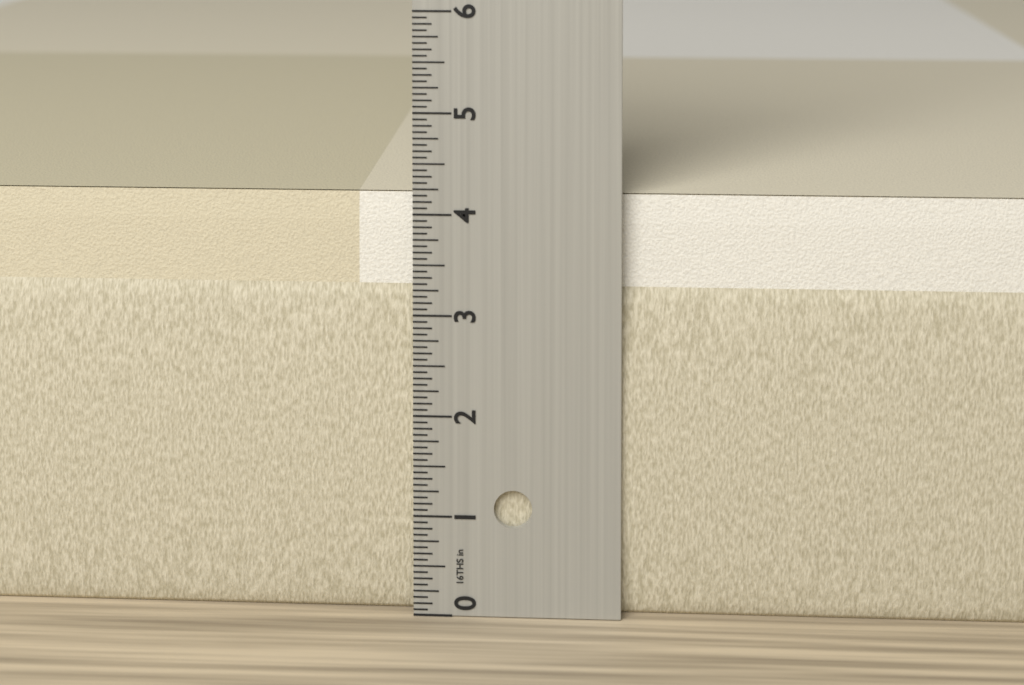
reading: 4.1875 in
